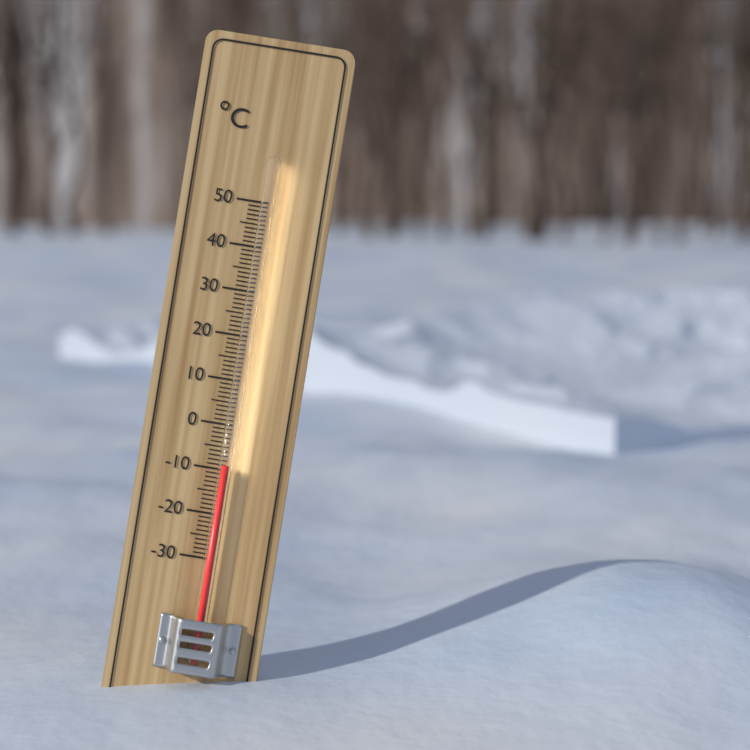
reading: -9 °C
